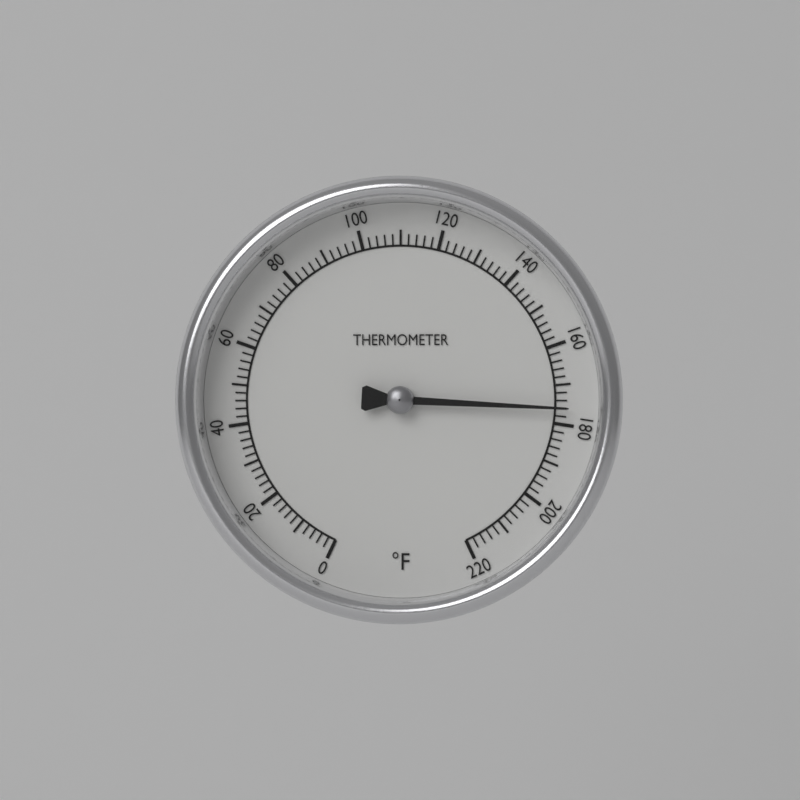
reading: 176 °F
